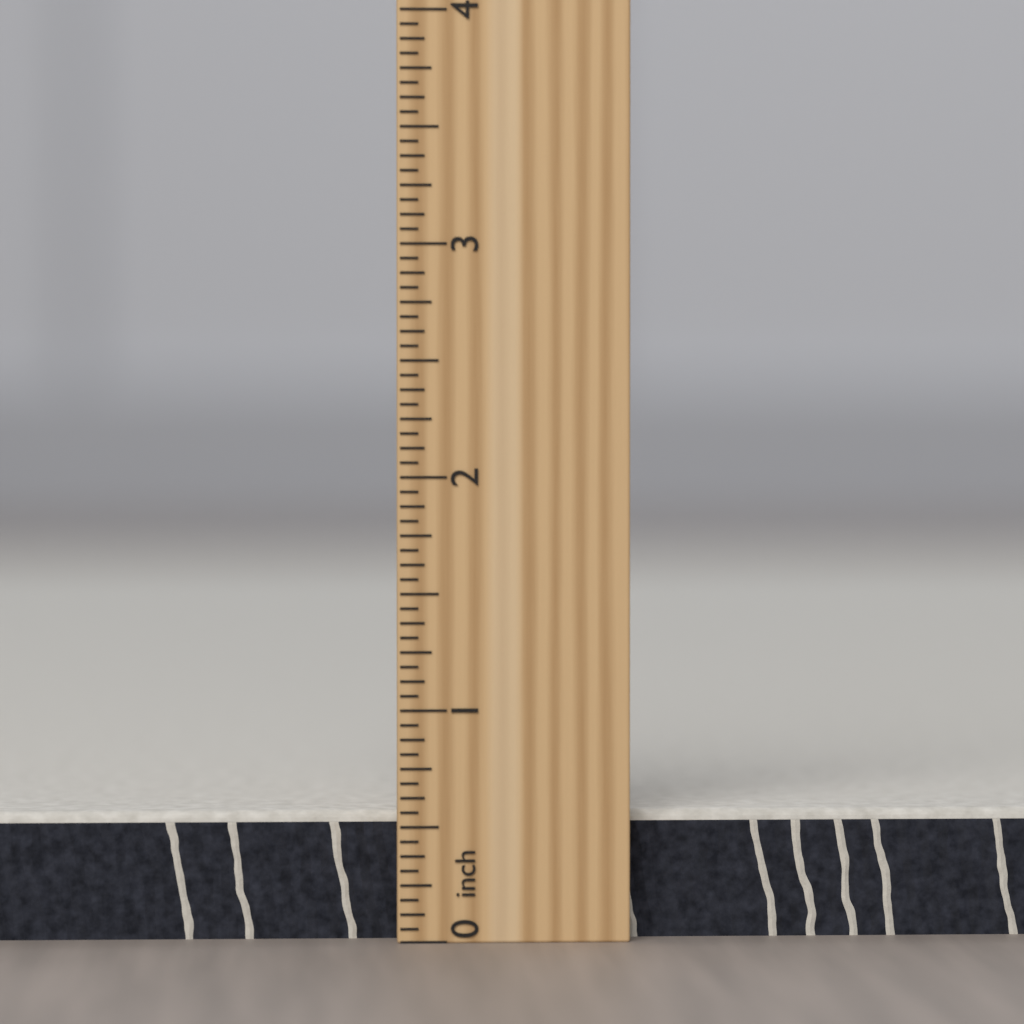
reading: 0.5625 inch
